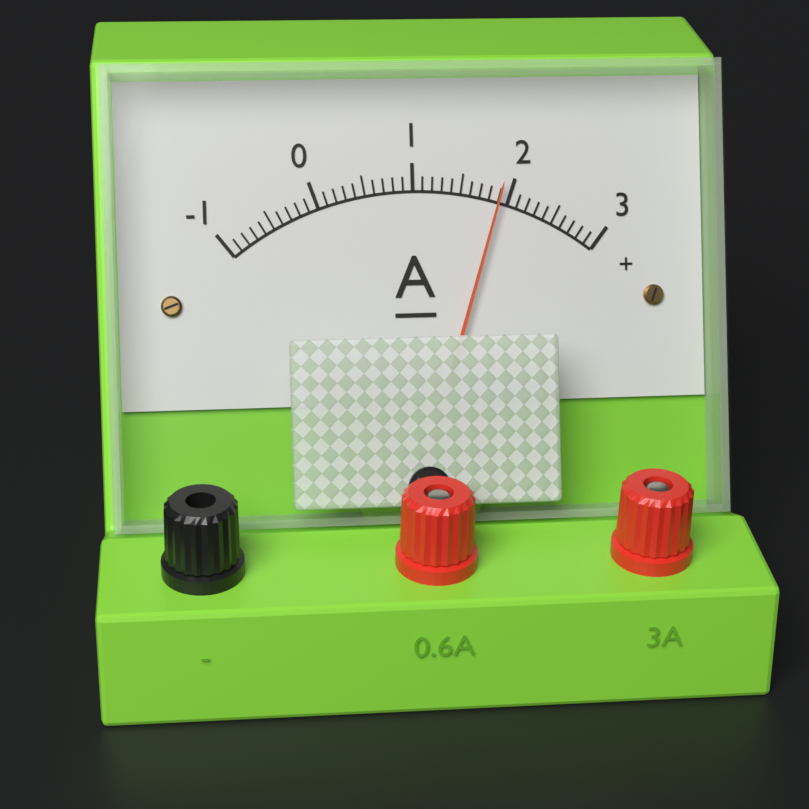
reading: 1.9 A
